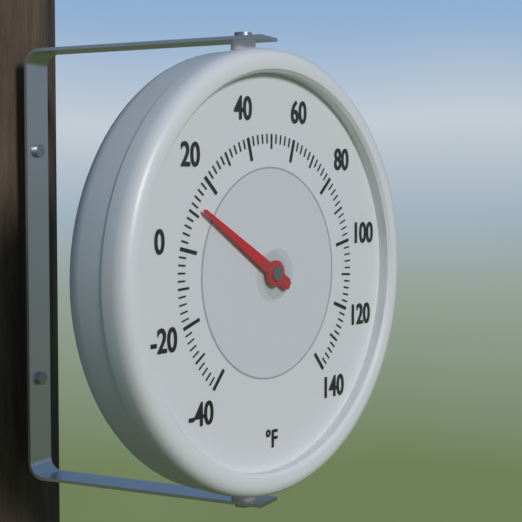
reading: 12 °F
